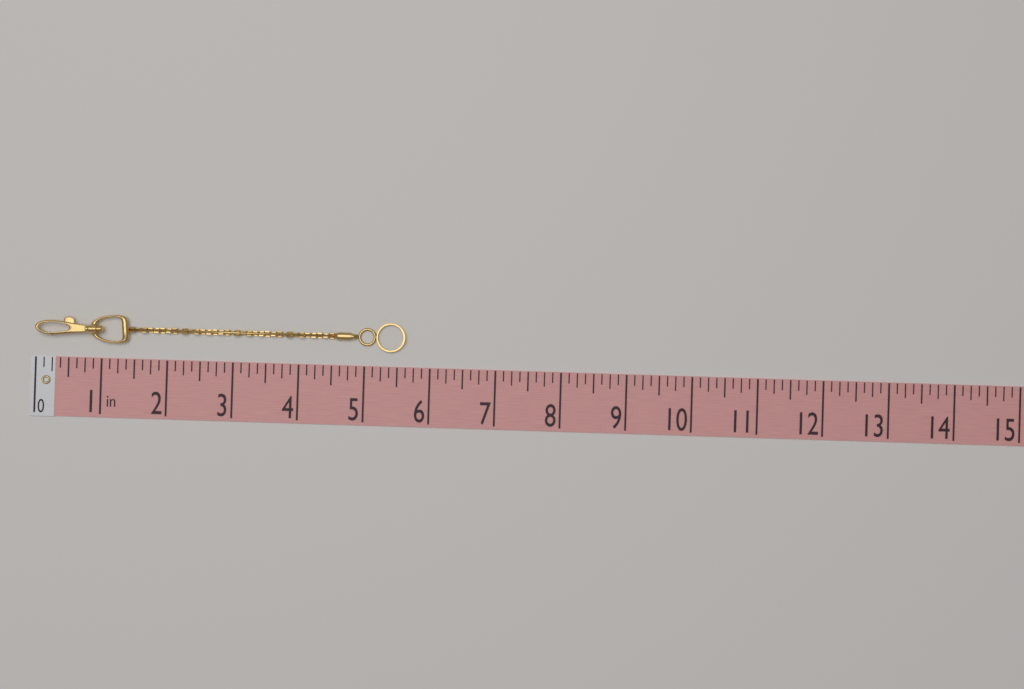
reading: 5.625 in
